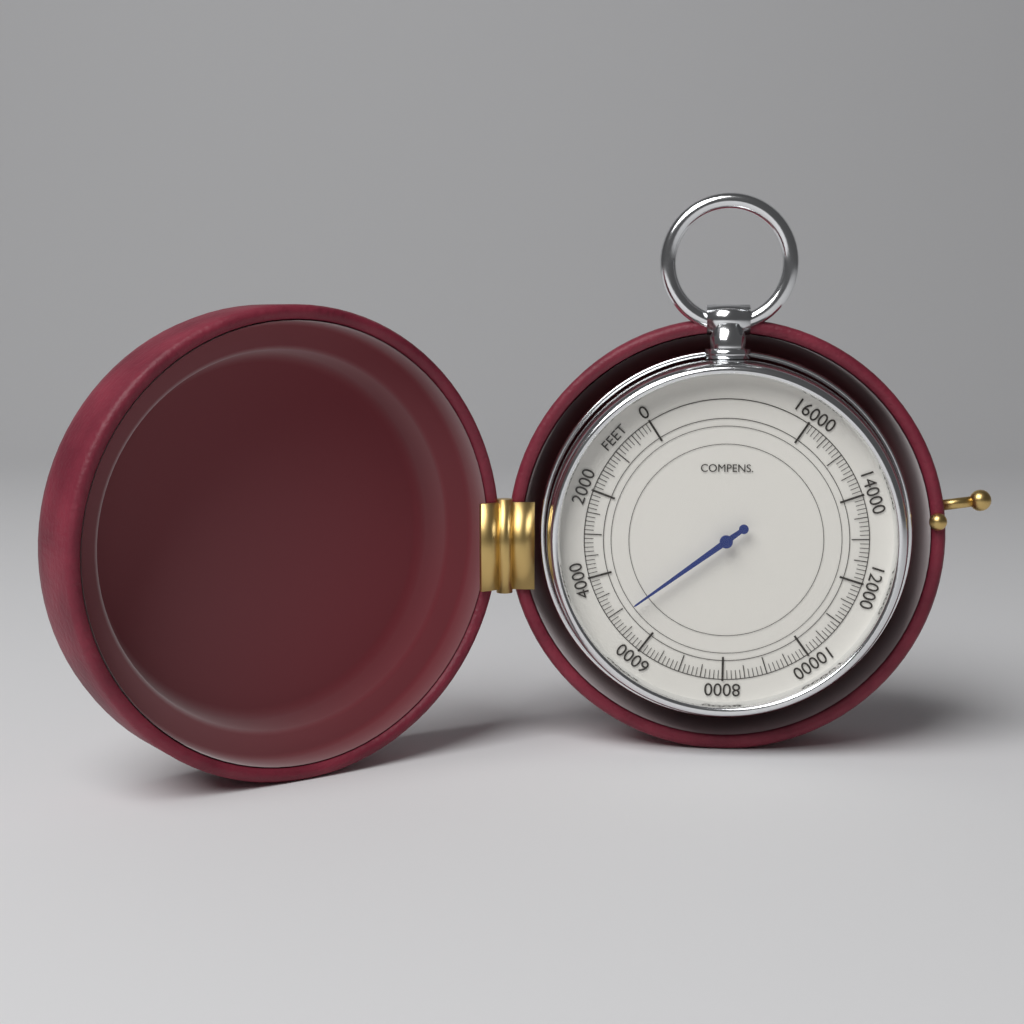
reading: 5100 feet
